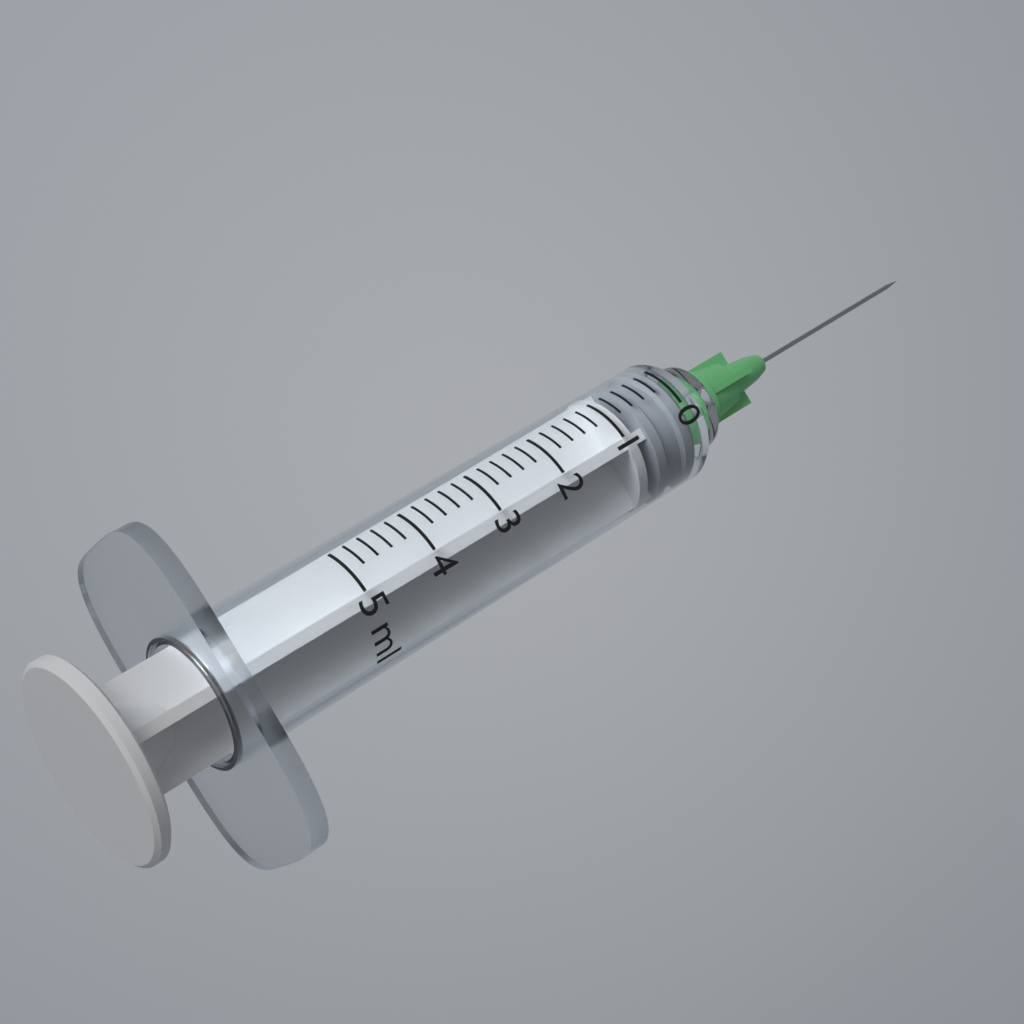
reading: 0.0 ml
